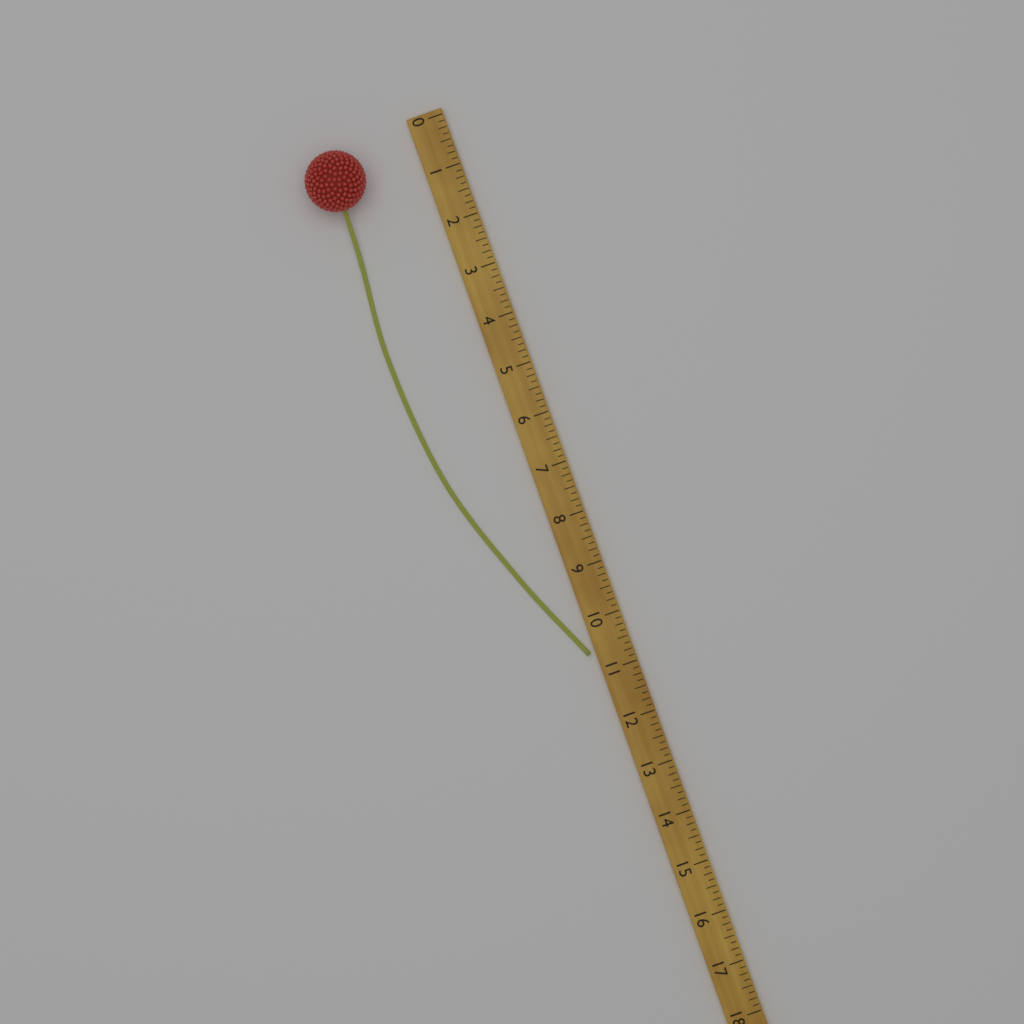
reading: 10.625 (no unit)
